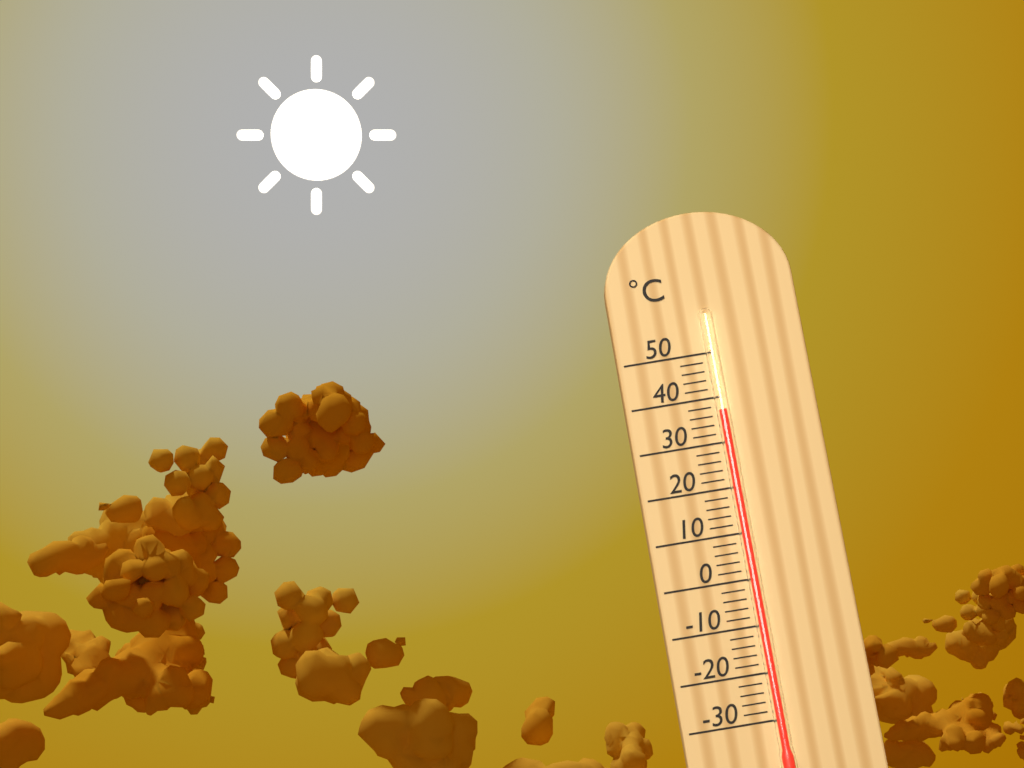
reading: 37 °C
